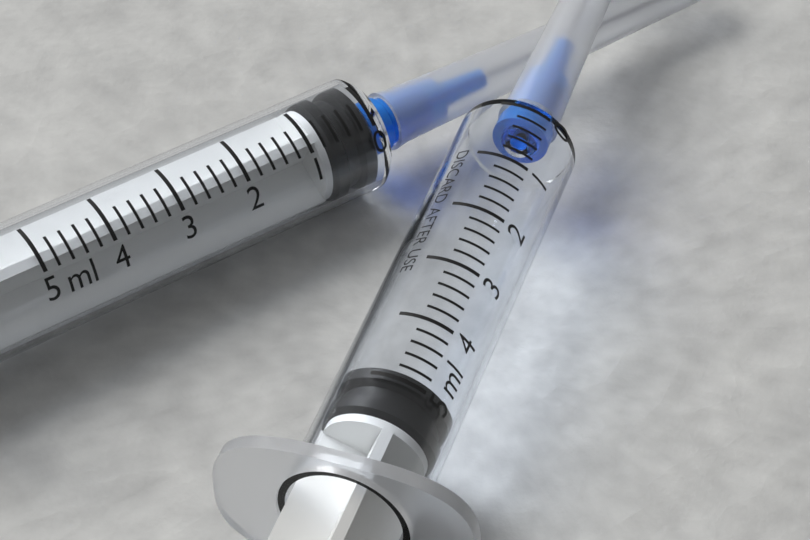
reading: 4.8 ml
